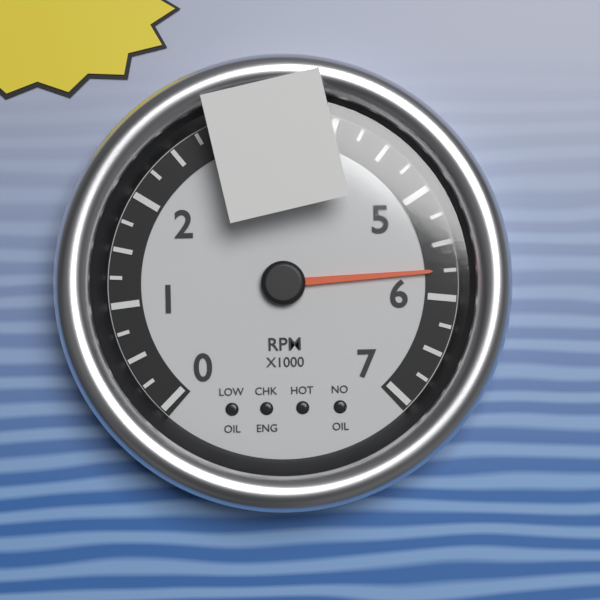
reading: 5750 RPM
